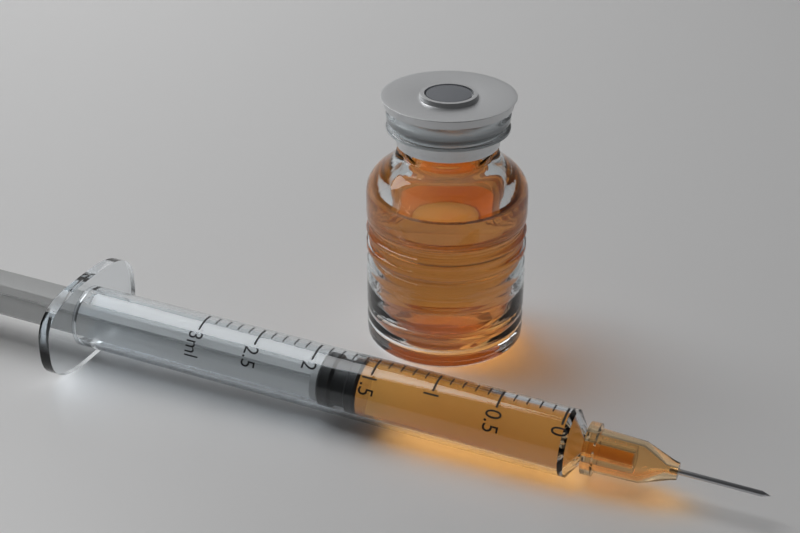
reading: 1.6 ml
